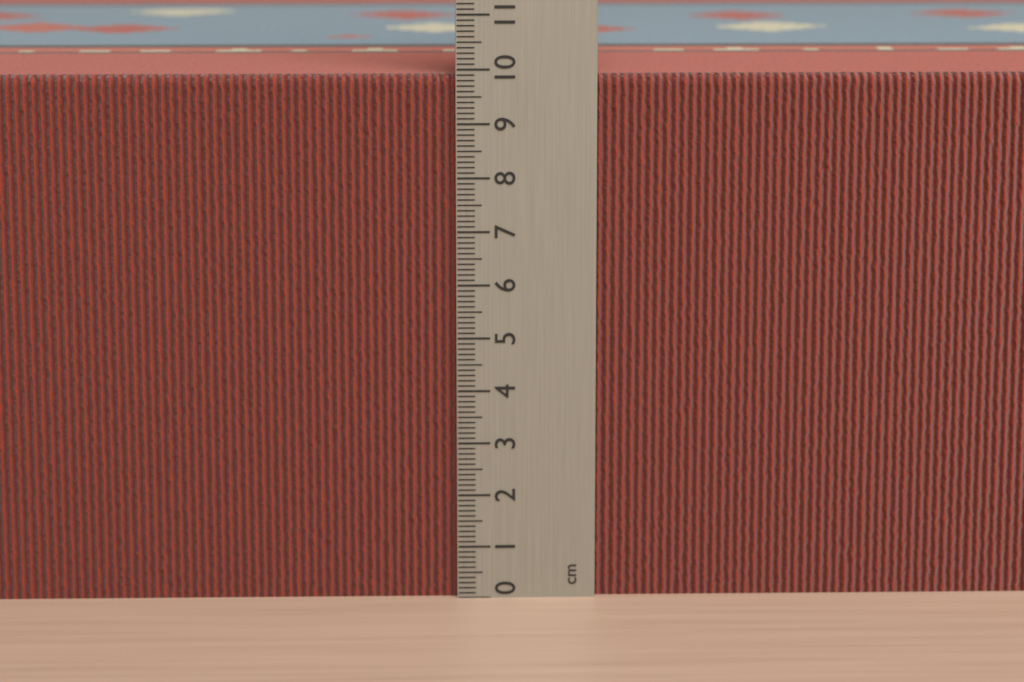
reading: 9.9 cm
